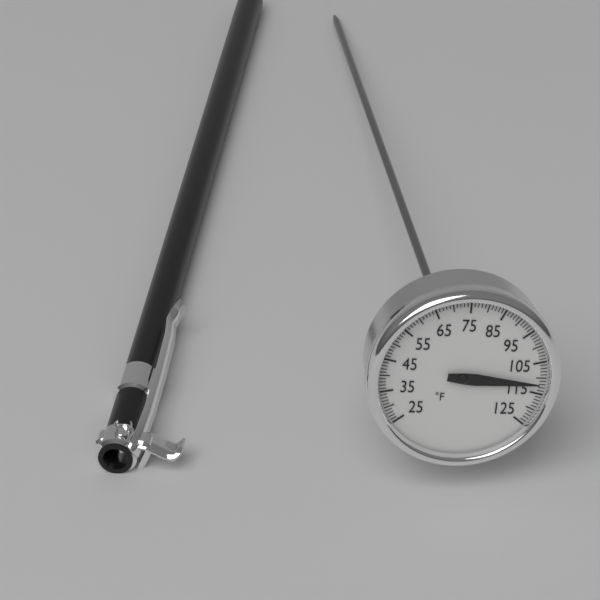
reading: 112 °F
